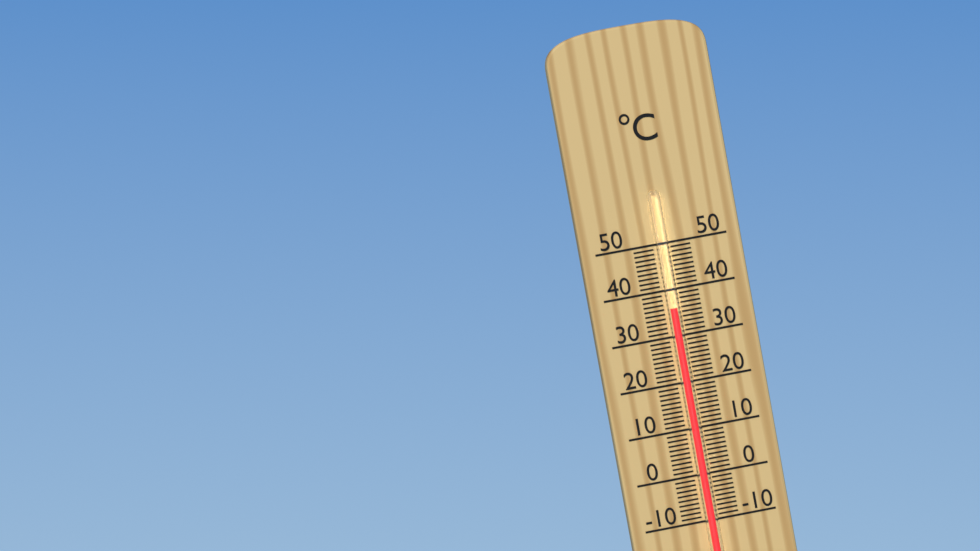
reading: 36 °C
